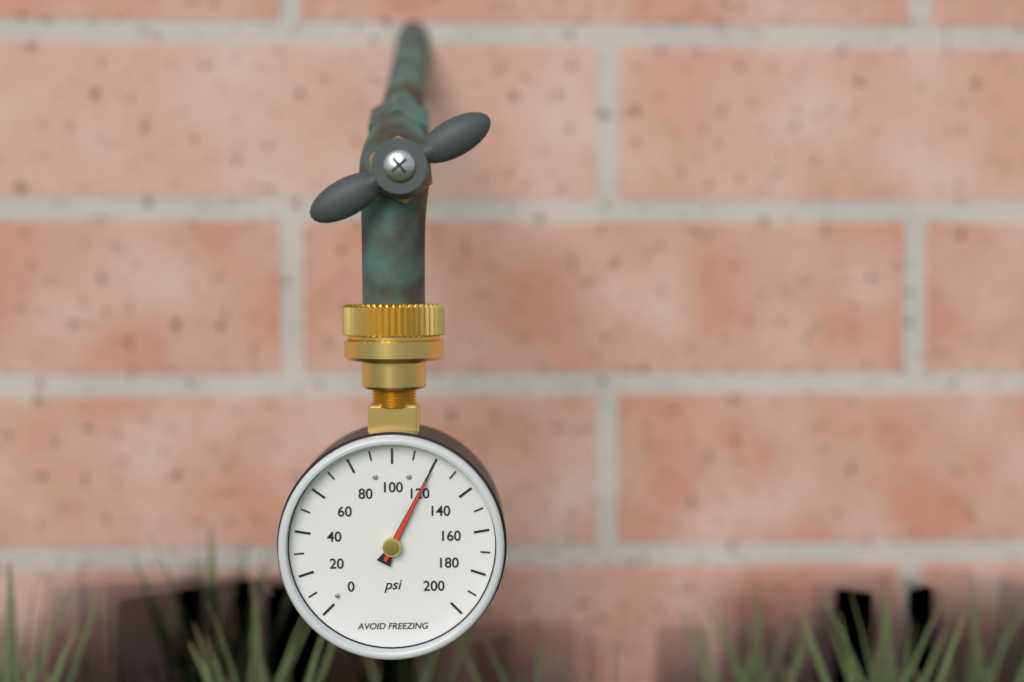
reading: 120 psi
